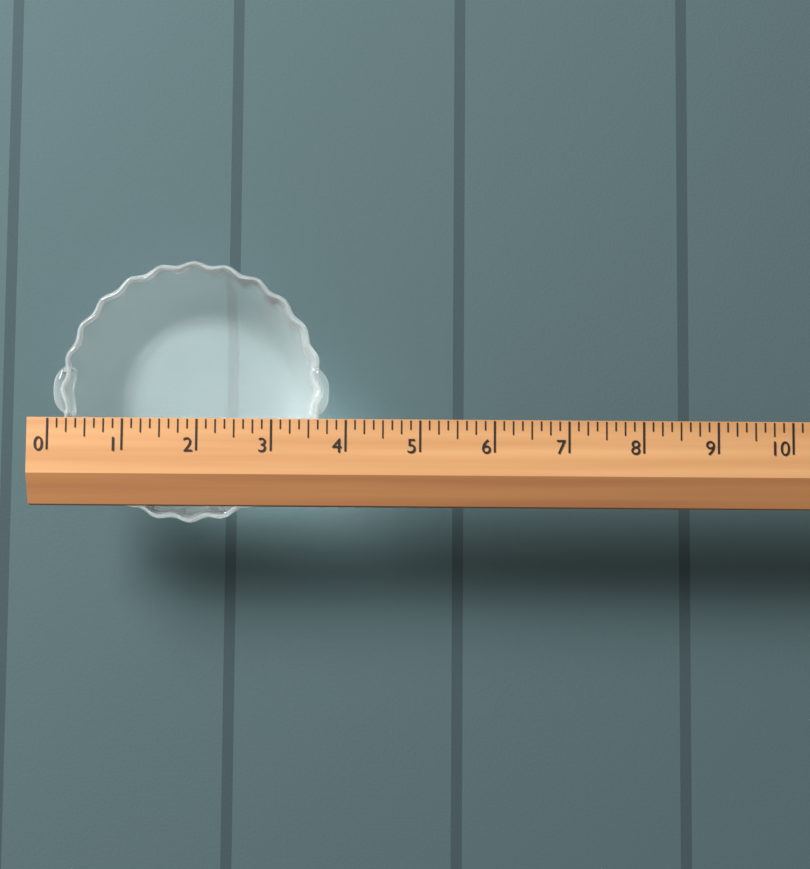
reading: 3.750 (no unit)
